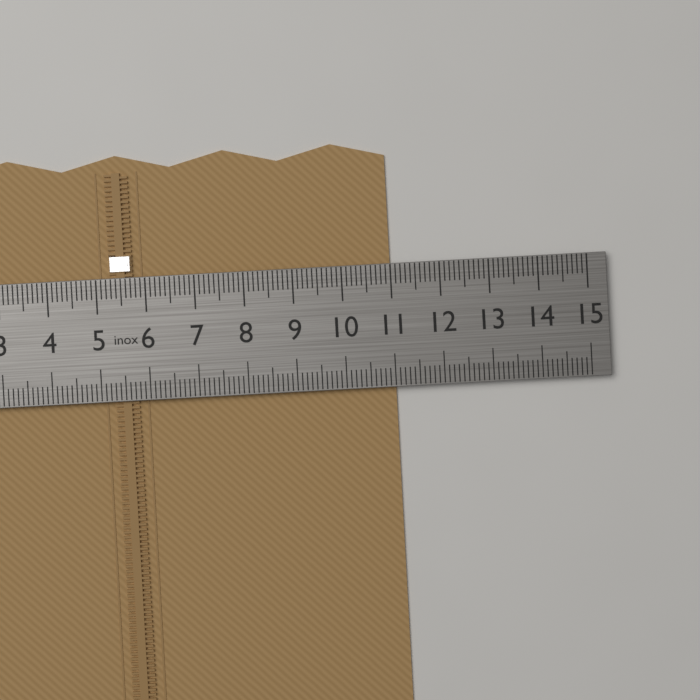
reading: 11.0 cm
